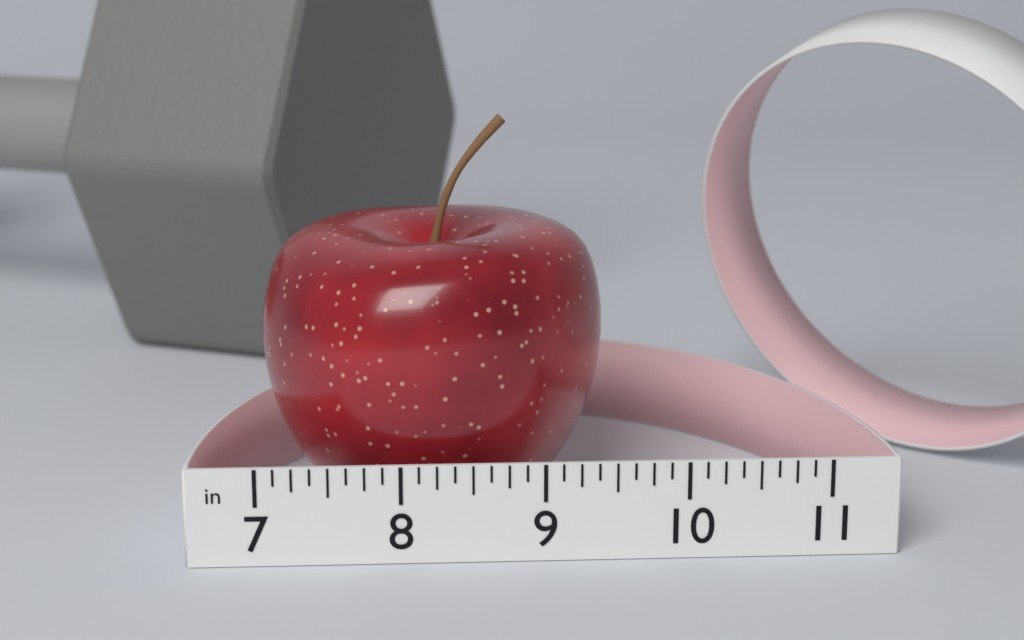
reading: 9.500 in
